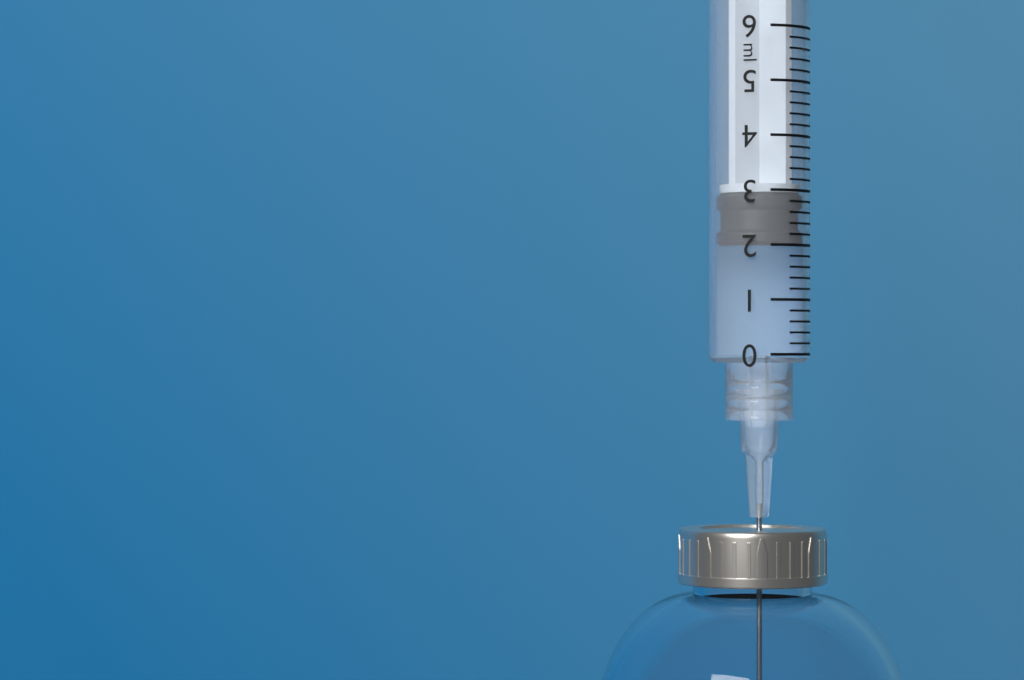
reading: 2.0 ml
